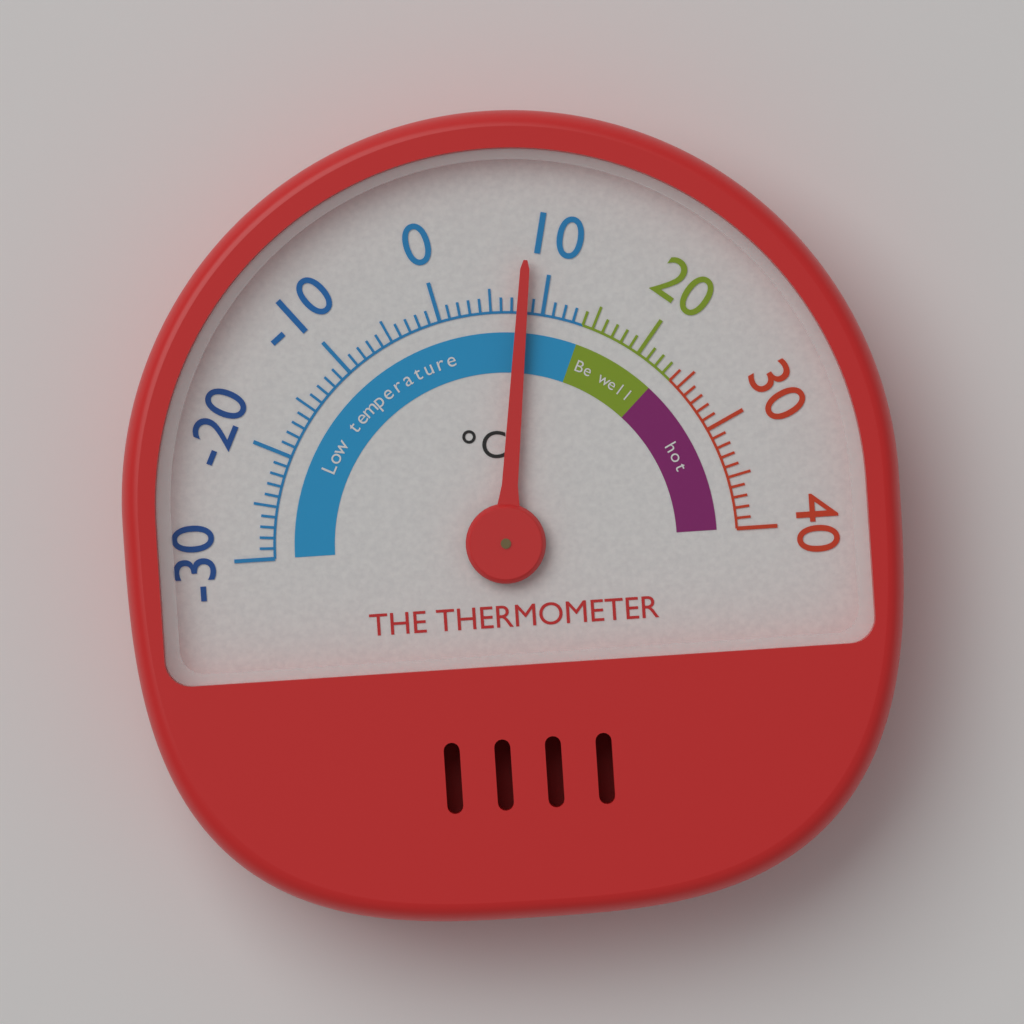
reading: 8 °C
